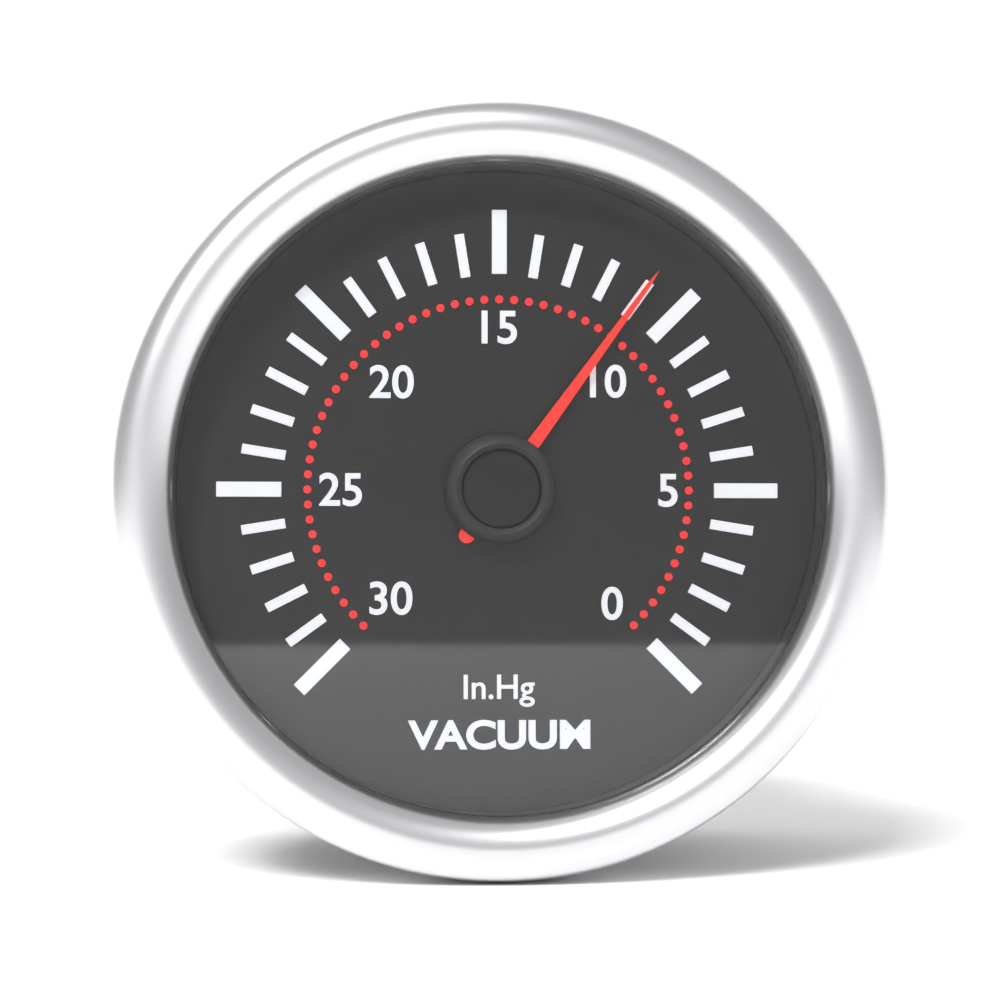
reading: 11 inHg
